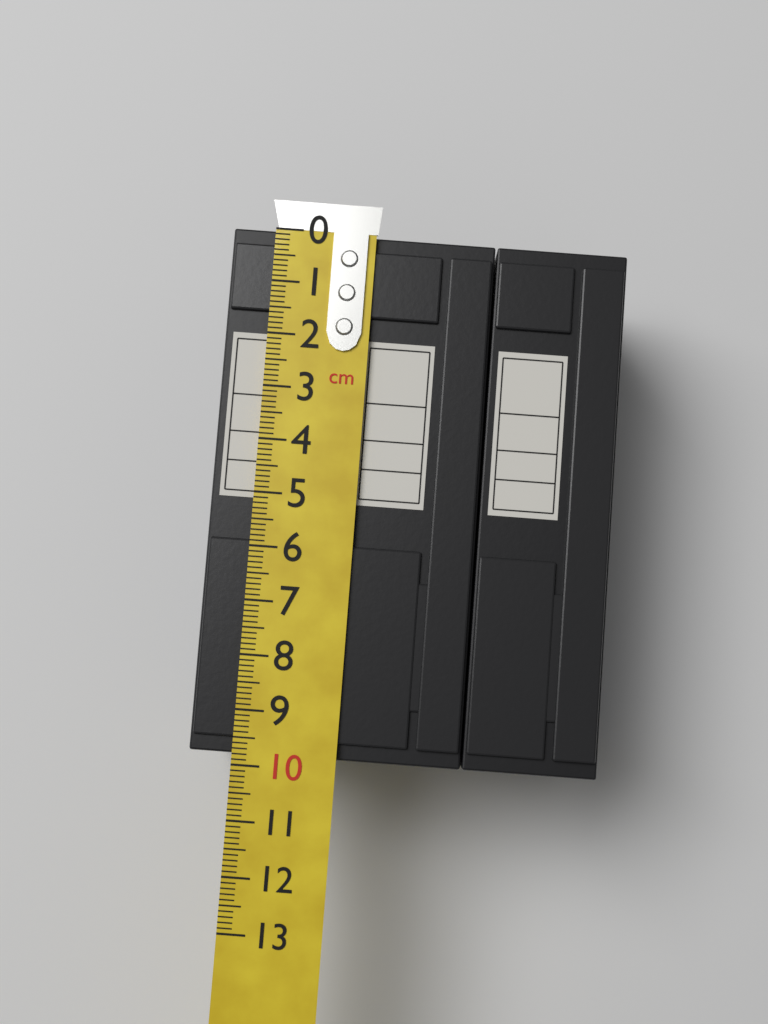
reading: 9.8 cm
